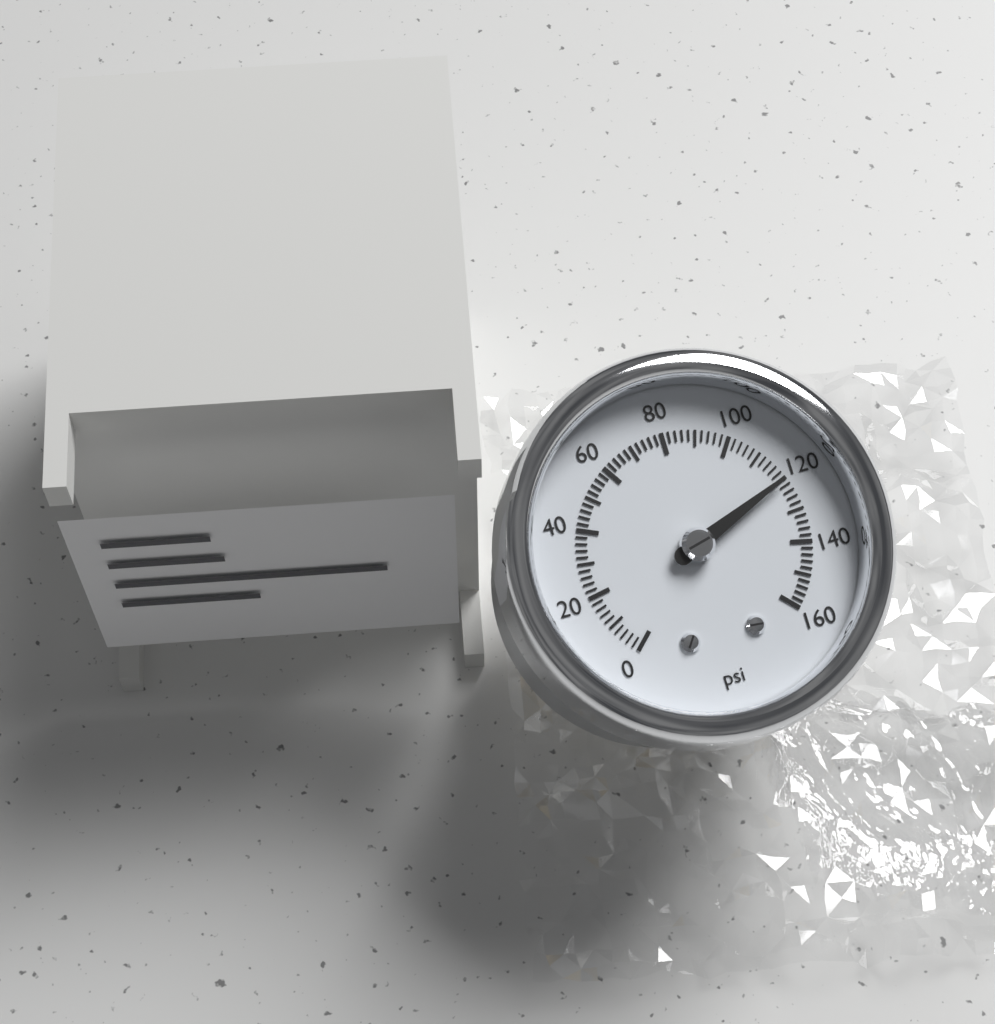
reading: 120 psi
